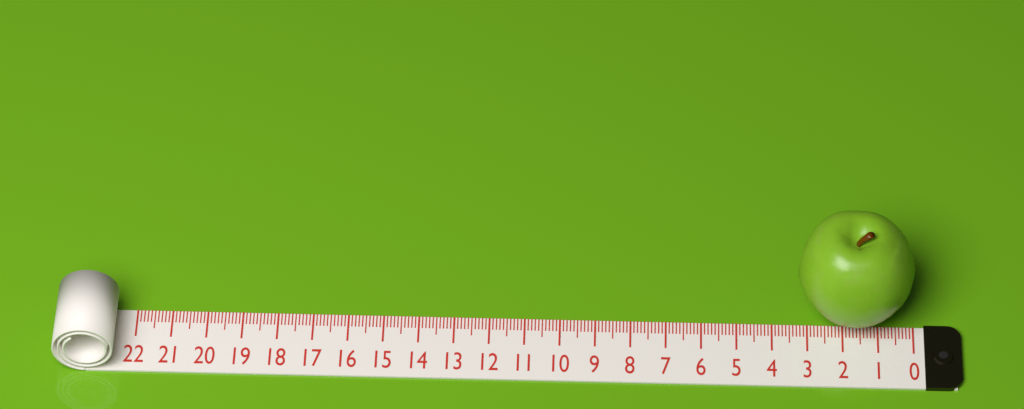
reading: 3.3 (no unit)
